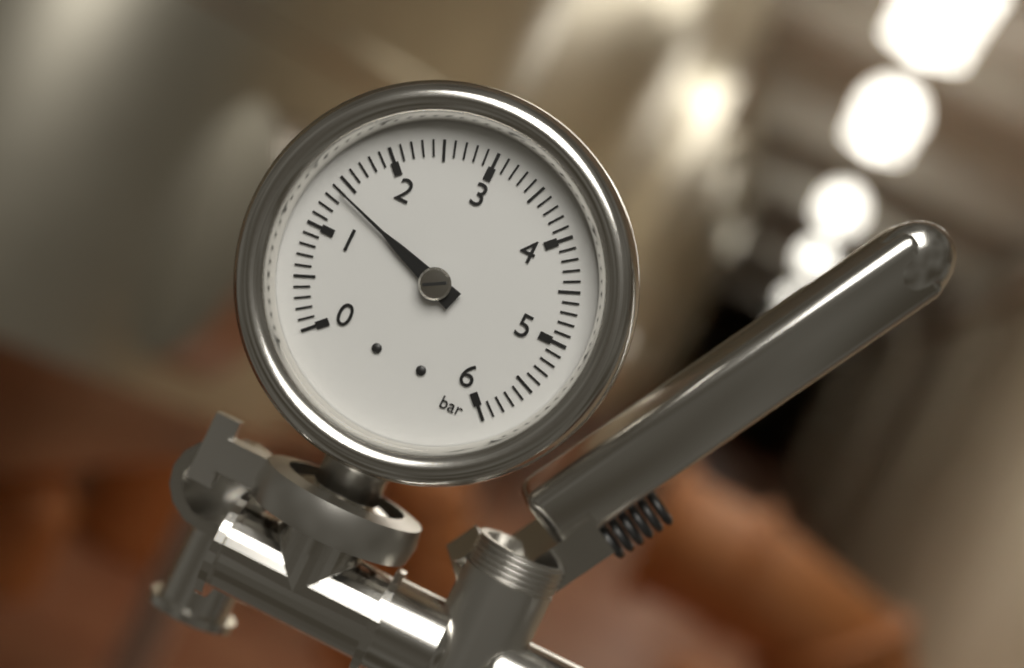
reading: 1.4 bar
